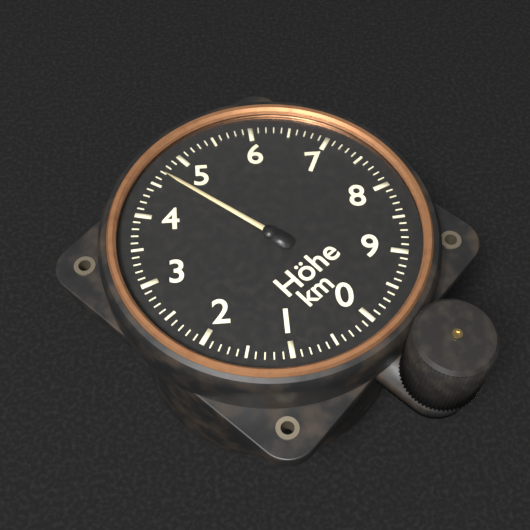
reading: 4.7 km
